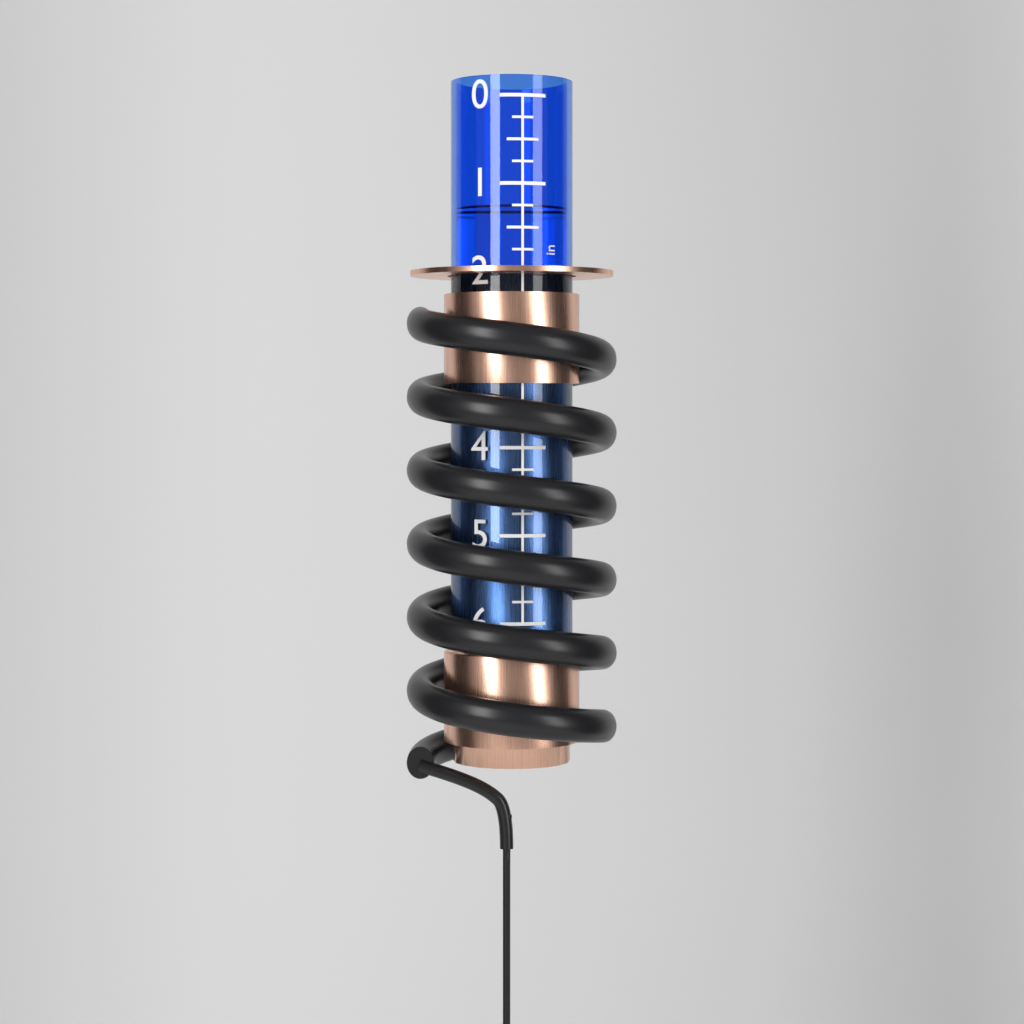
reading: 1.25 in
